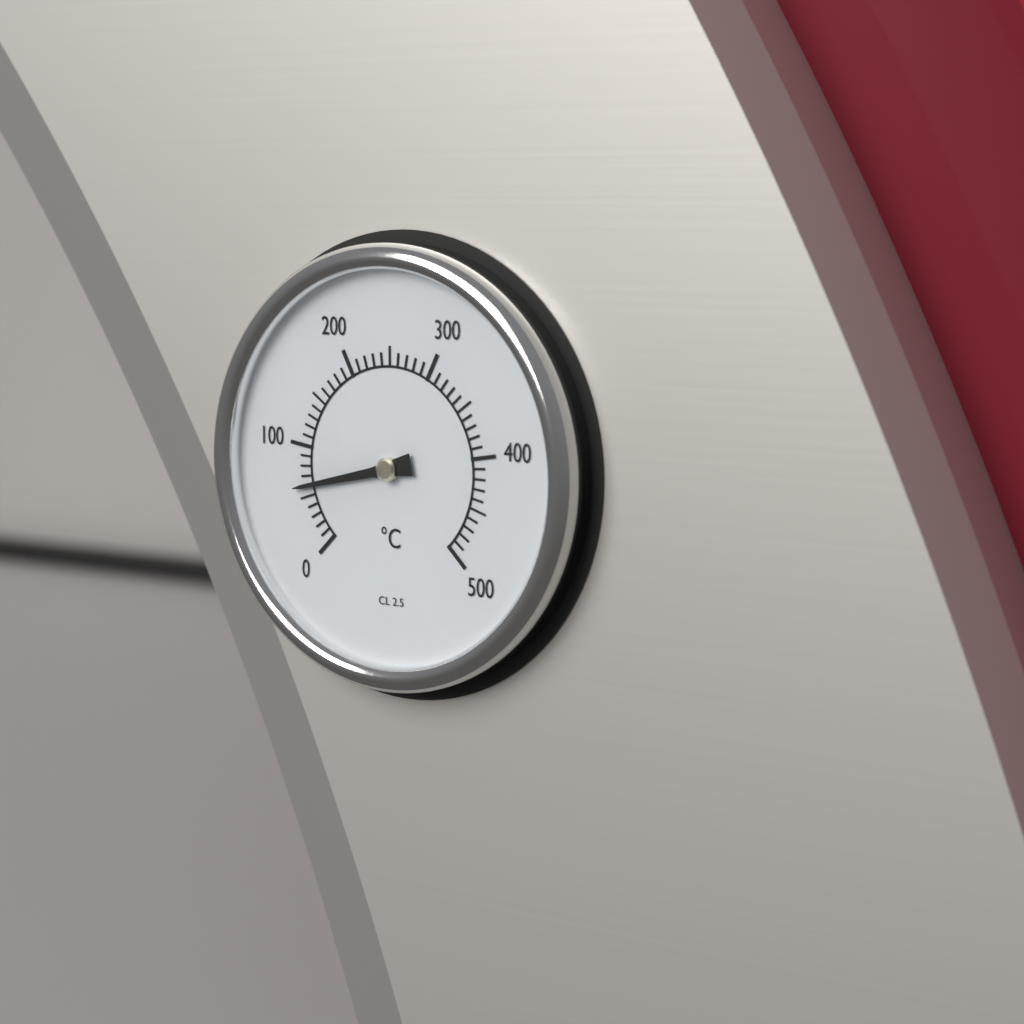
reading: 60 °C
